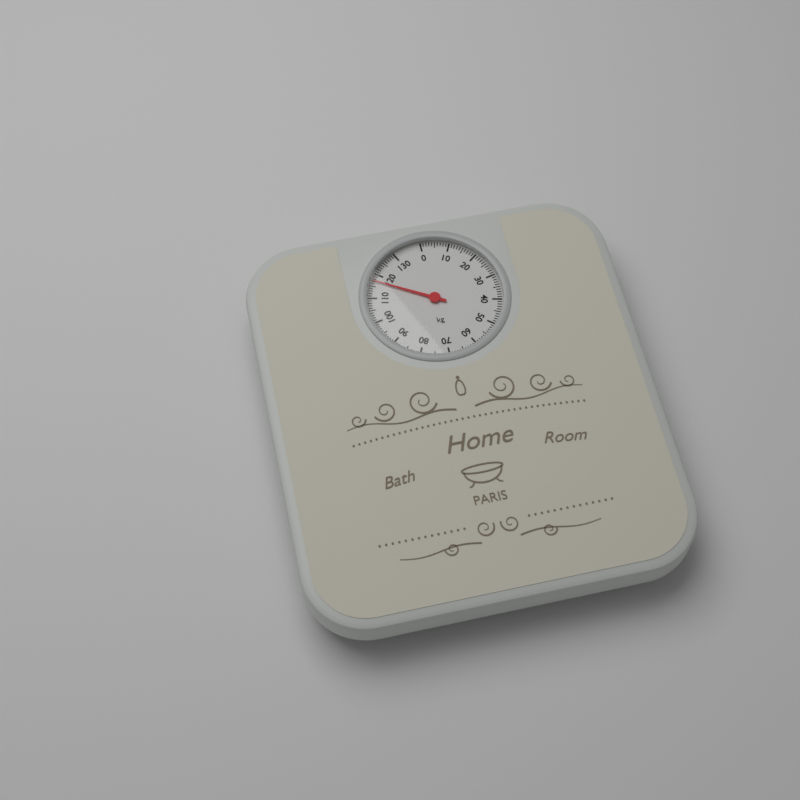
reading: 117 kg
